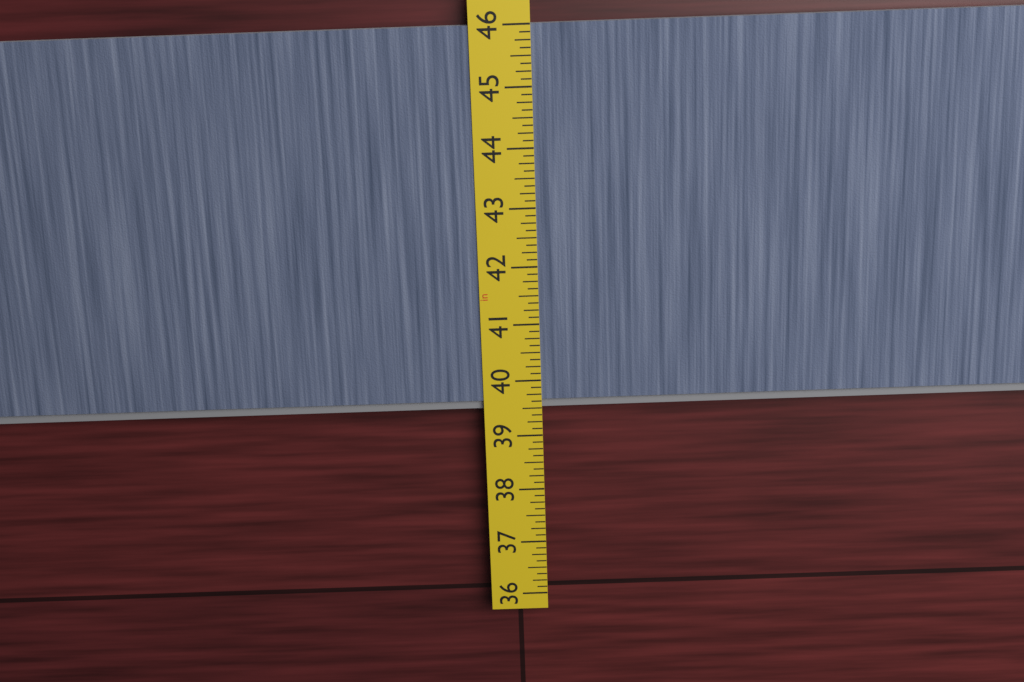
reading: 39.500 in
